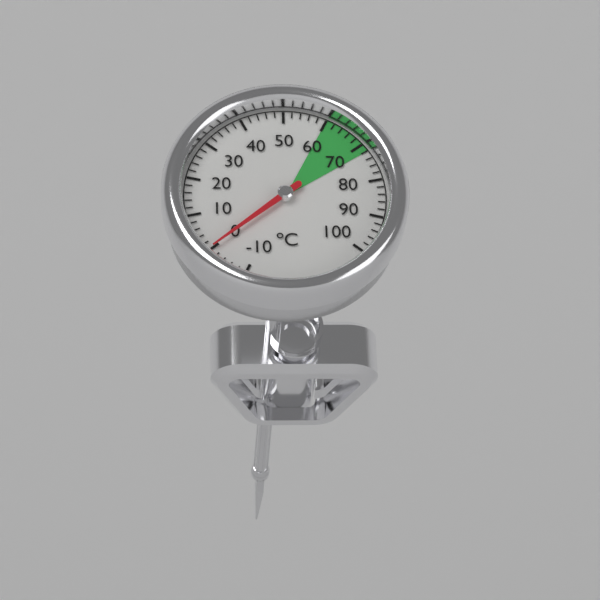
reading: 0 °C
